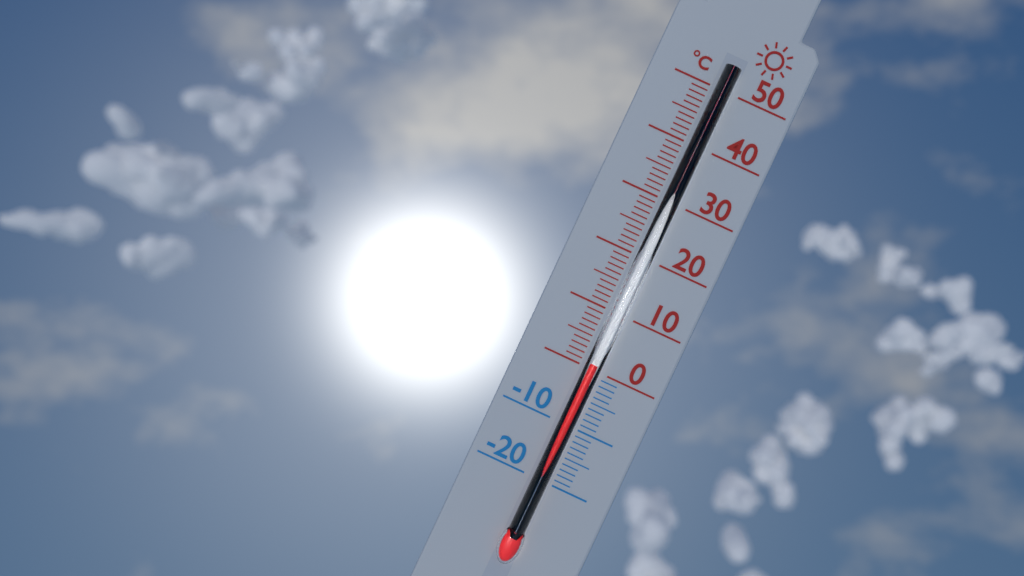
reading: 1 °C
